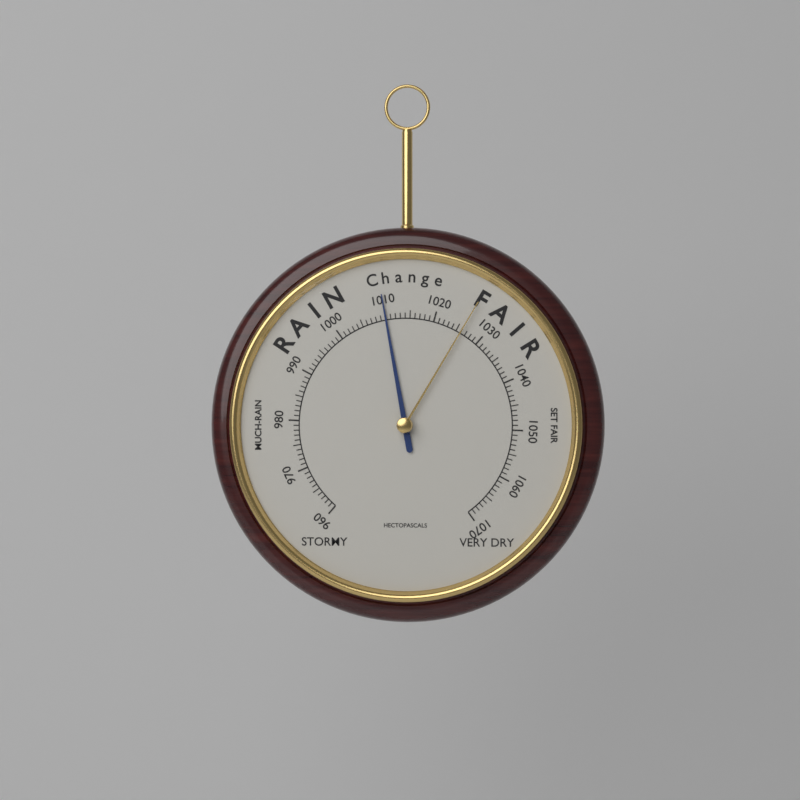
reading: 1010 hPa
